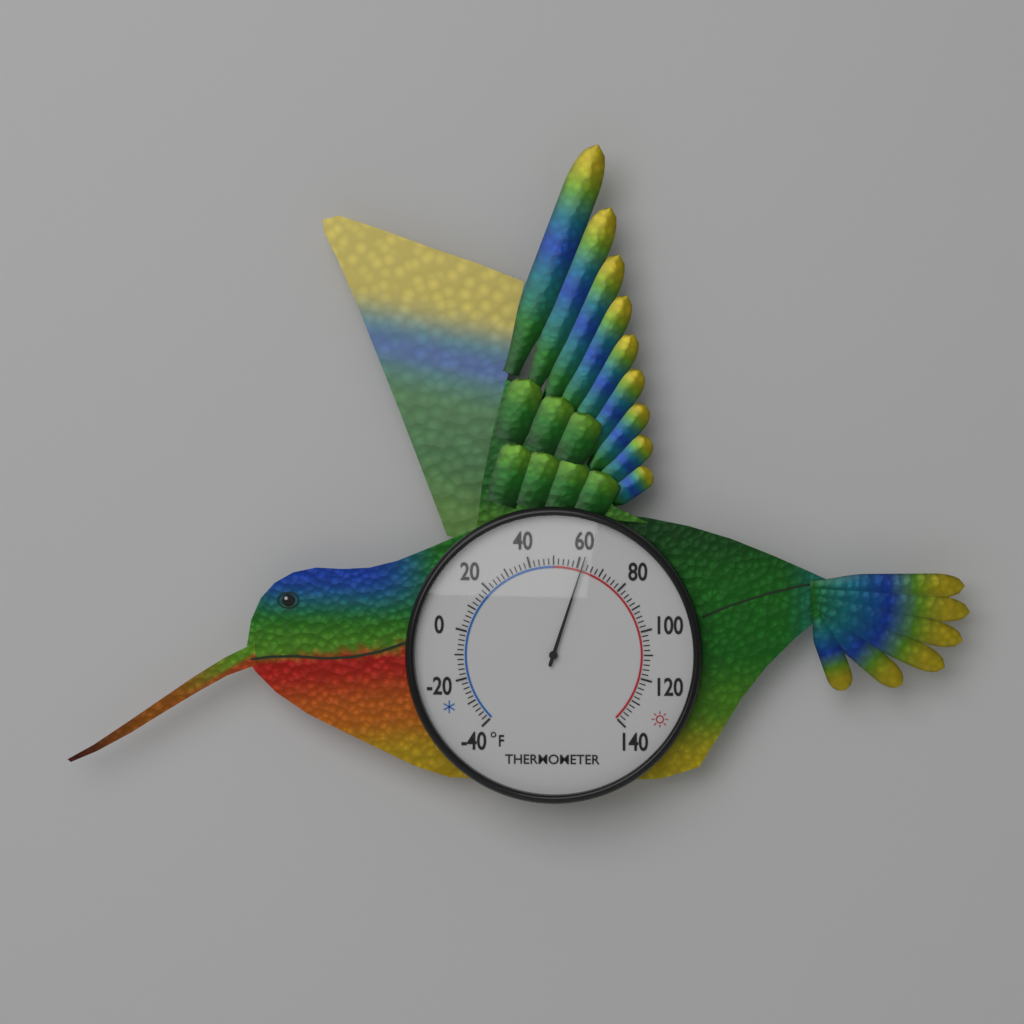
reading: 62 °F
